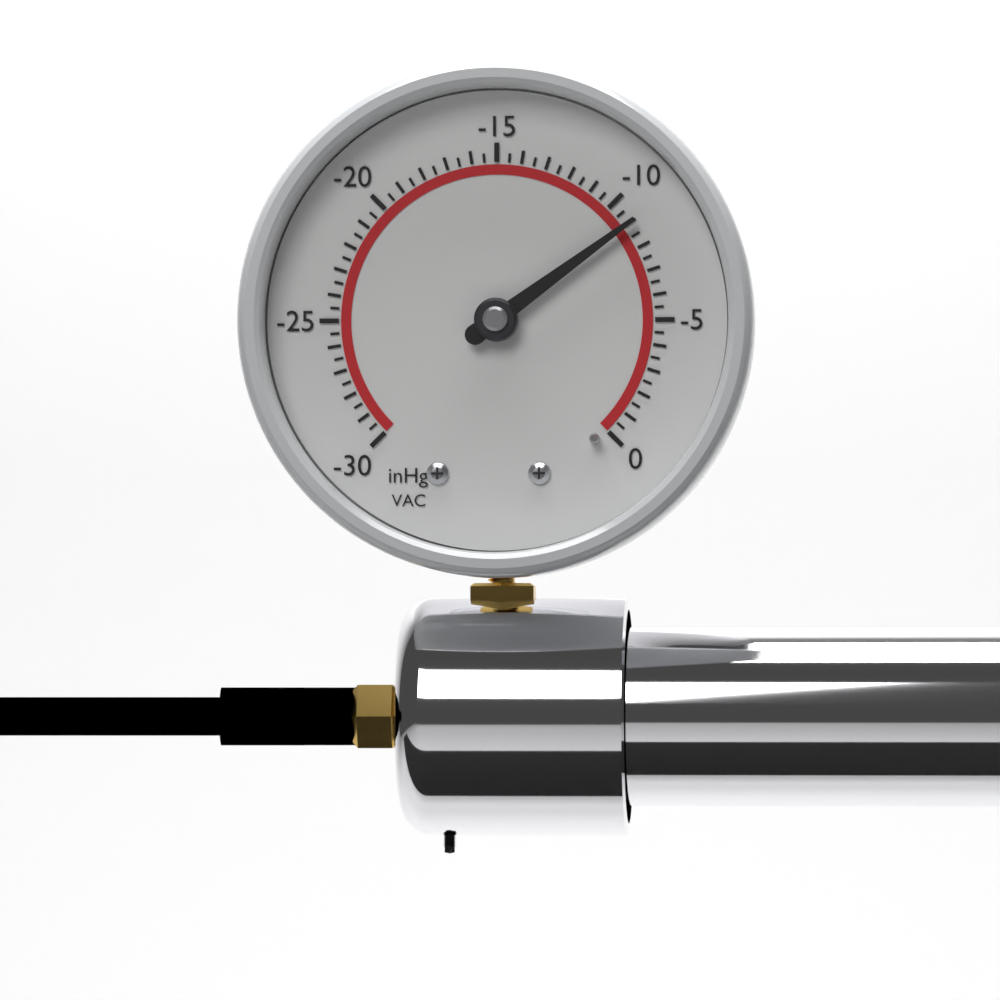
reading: -9.0 inHg
